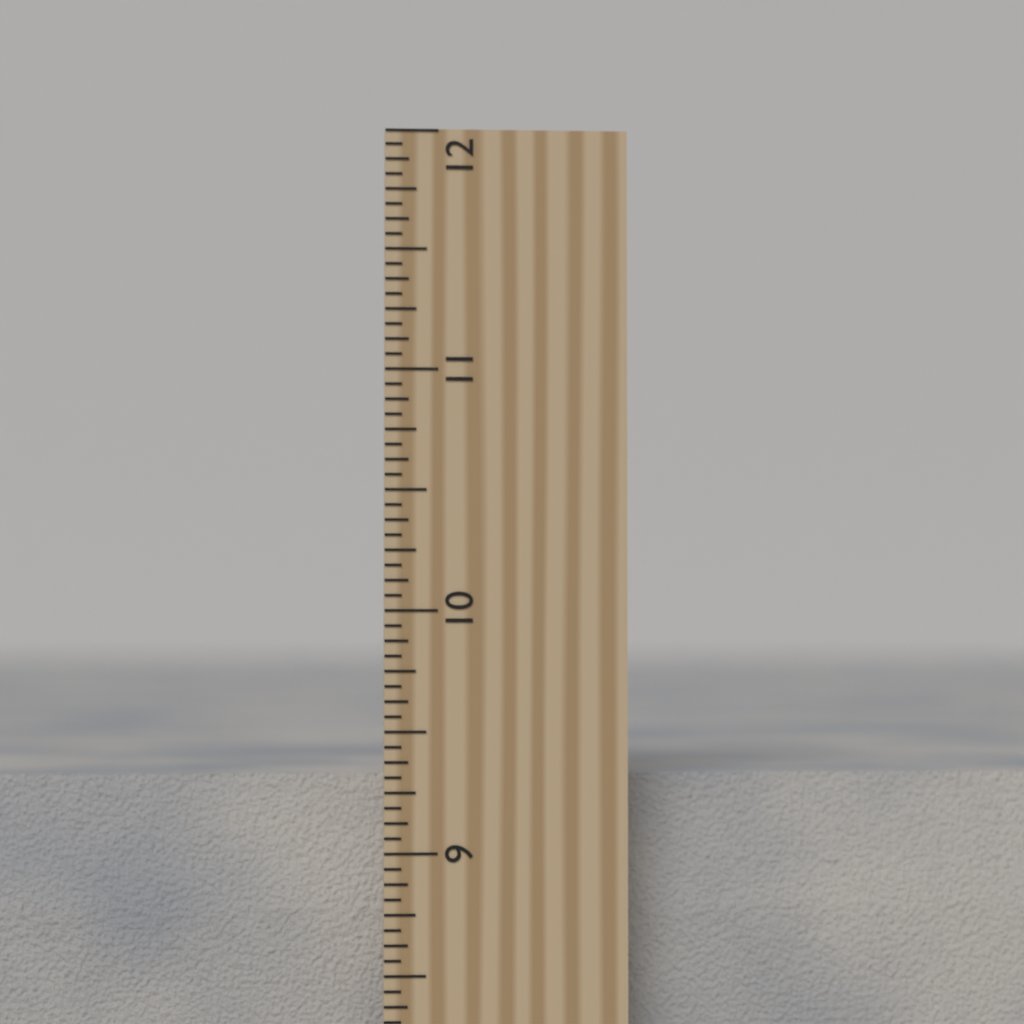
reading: 9.3125 inch
